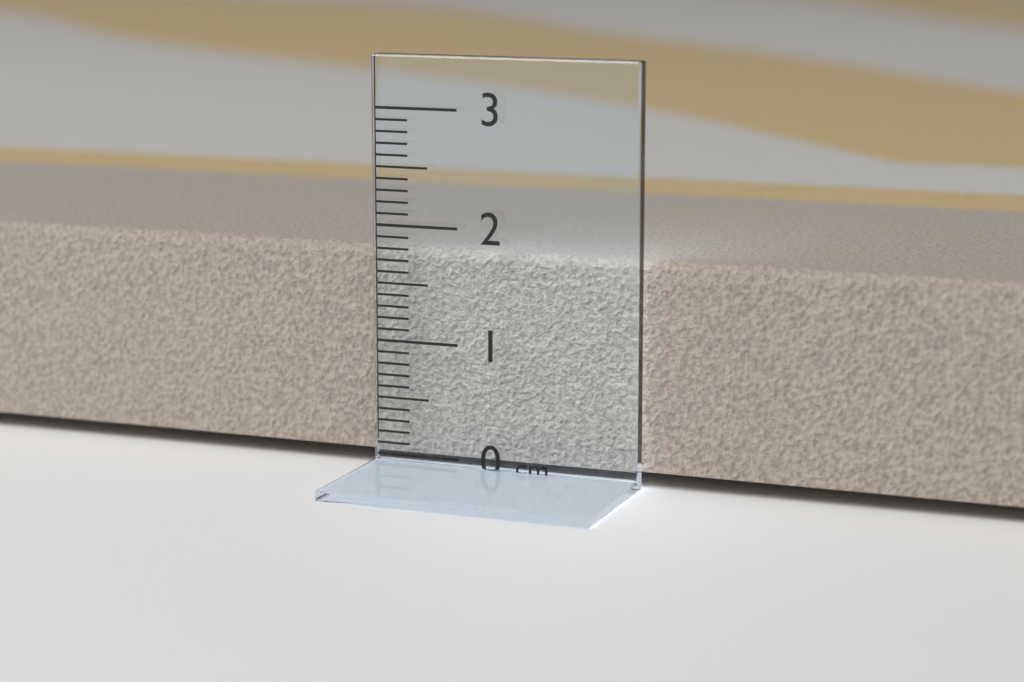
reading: 1.8 cm
